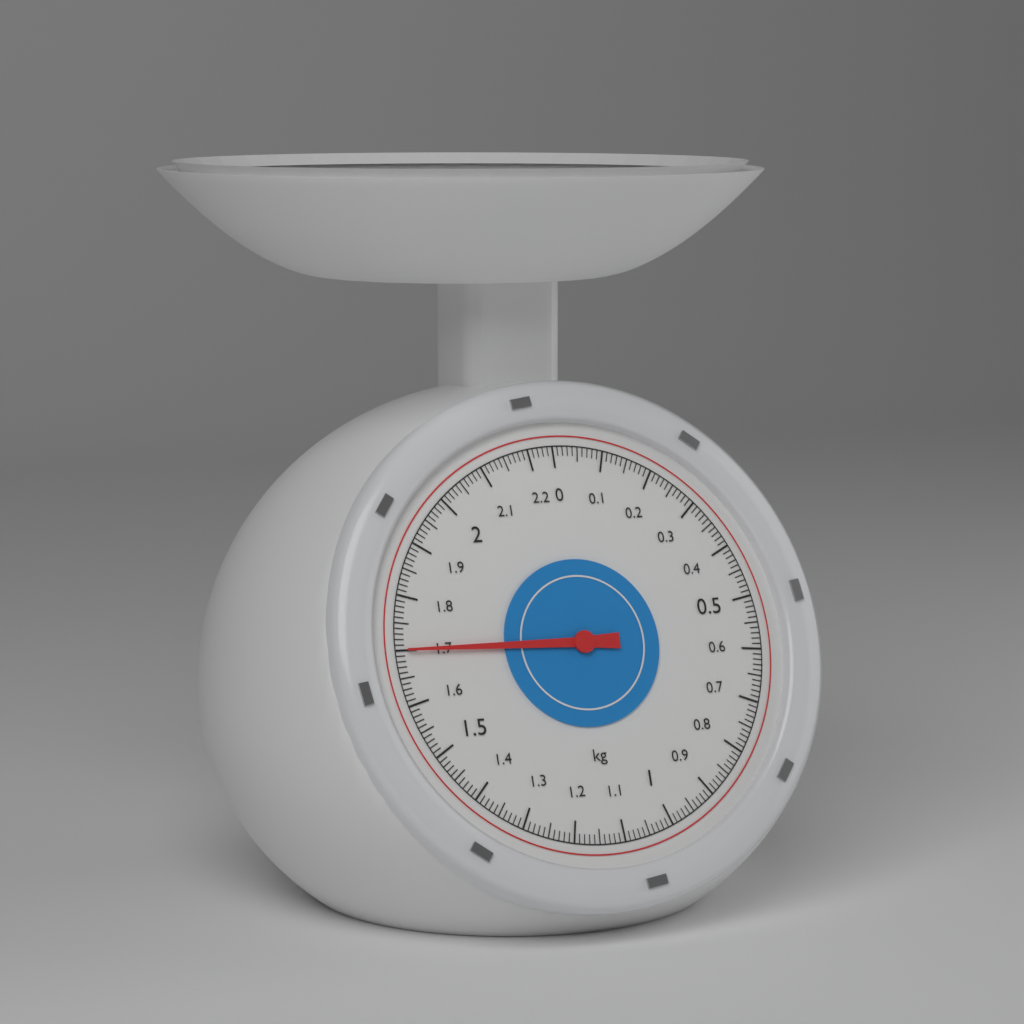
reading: 1.70 kg
